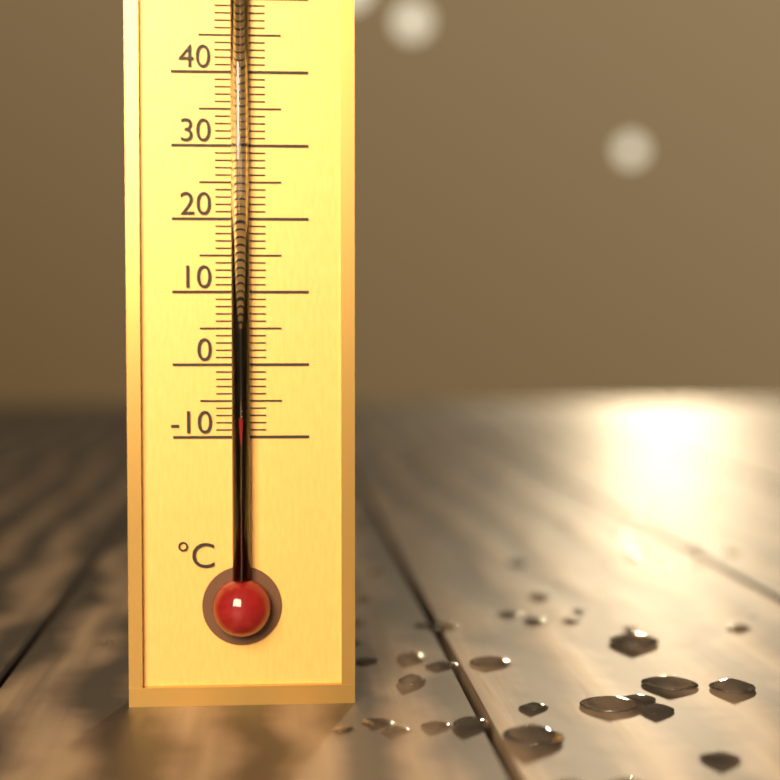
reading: -7 °C
